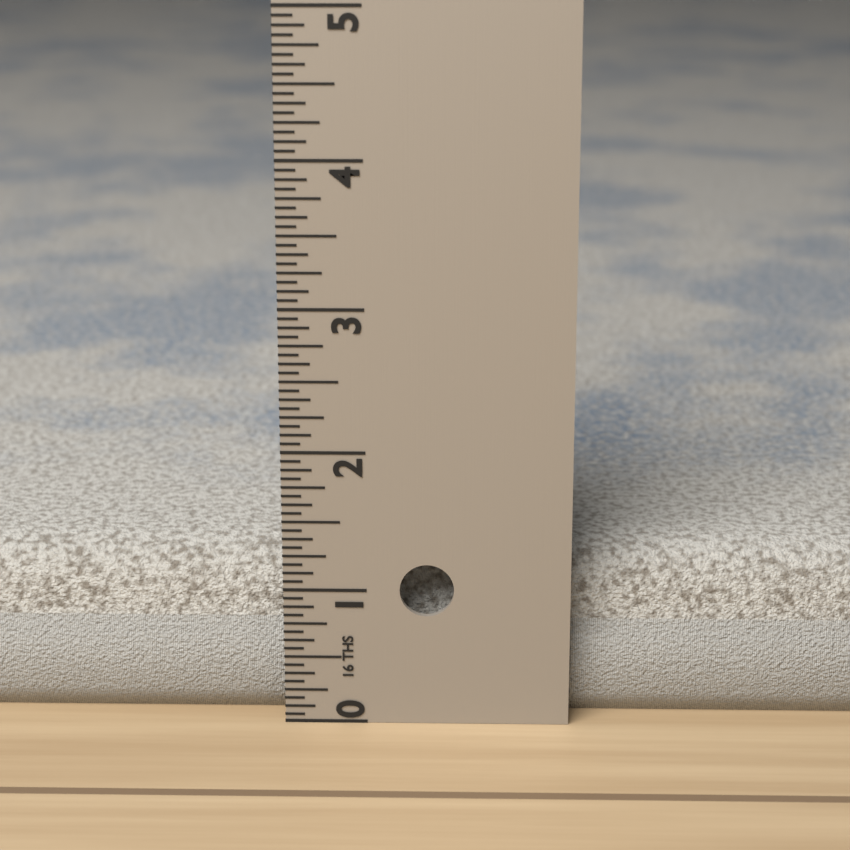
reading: 1.1875 in
